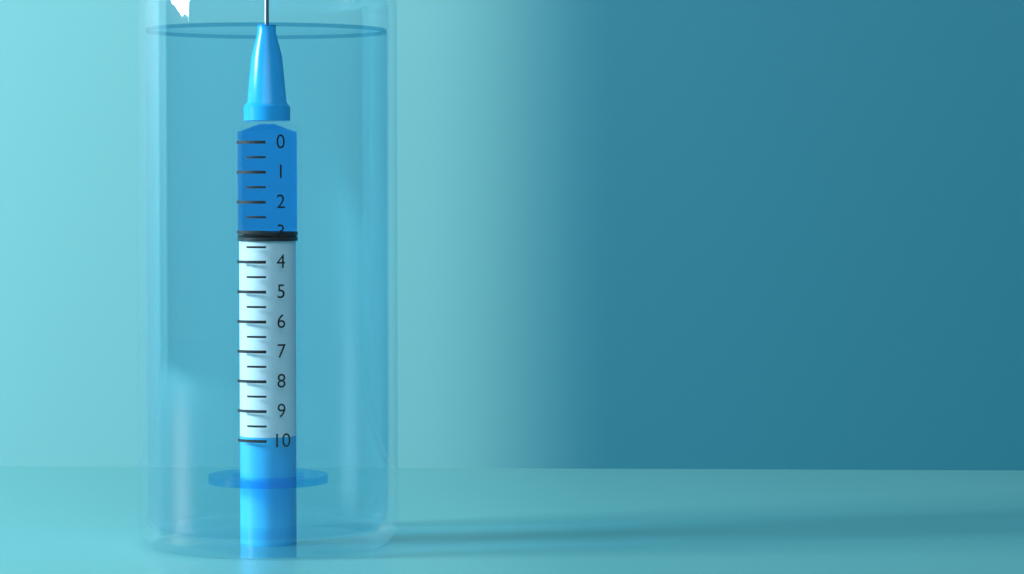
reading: 3.0 (no unit)
